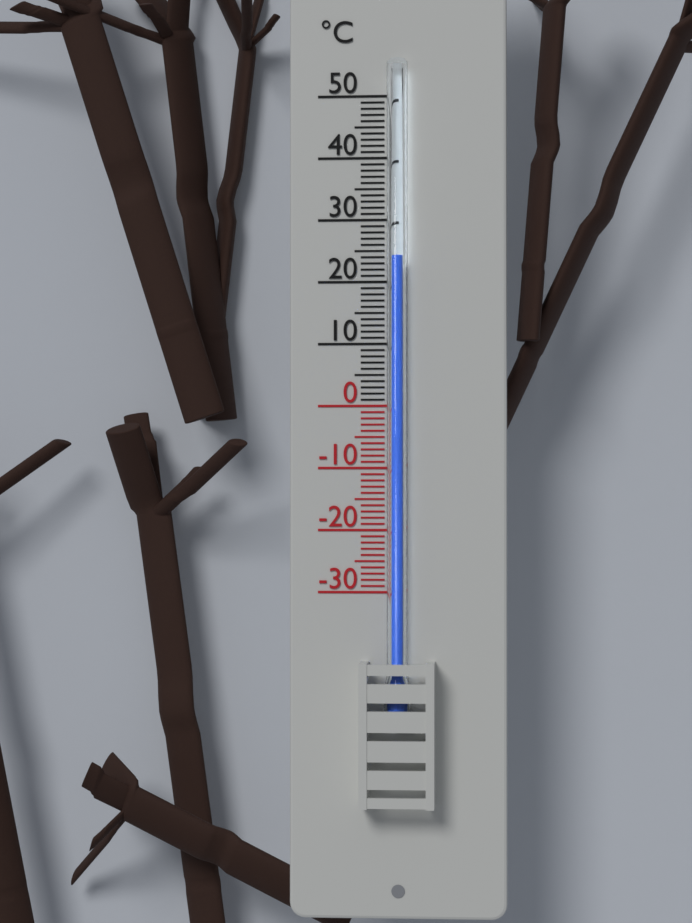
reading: 24 °C
